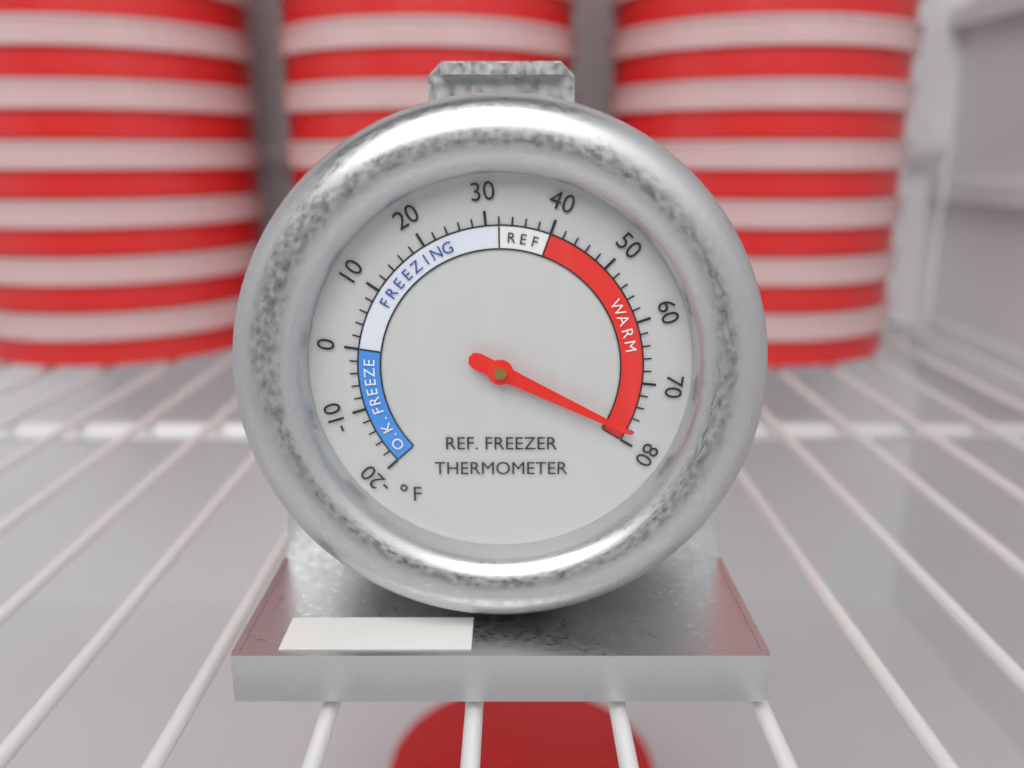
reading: 78 °F
